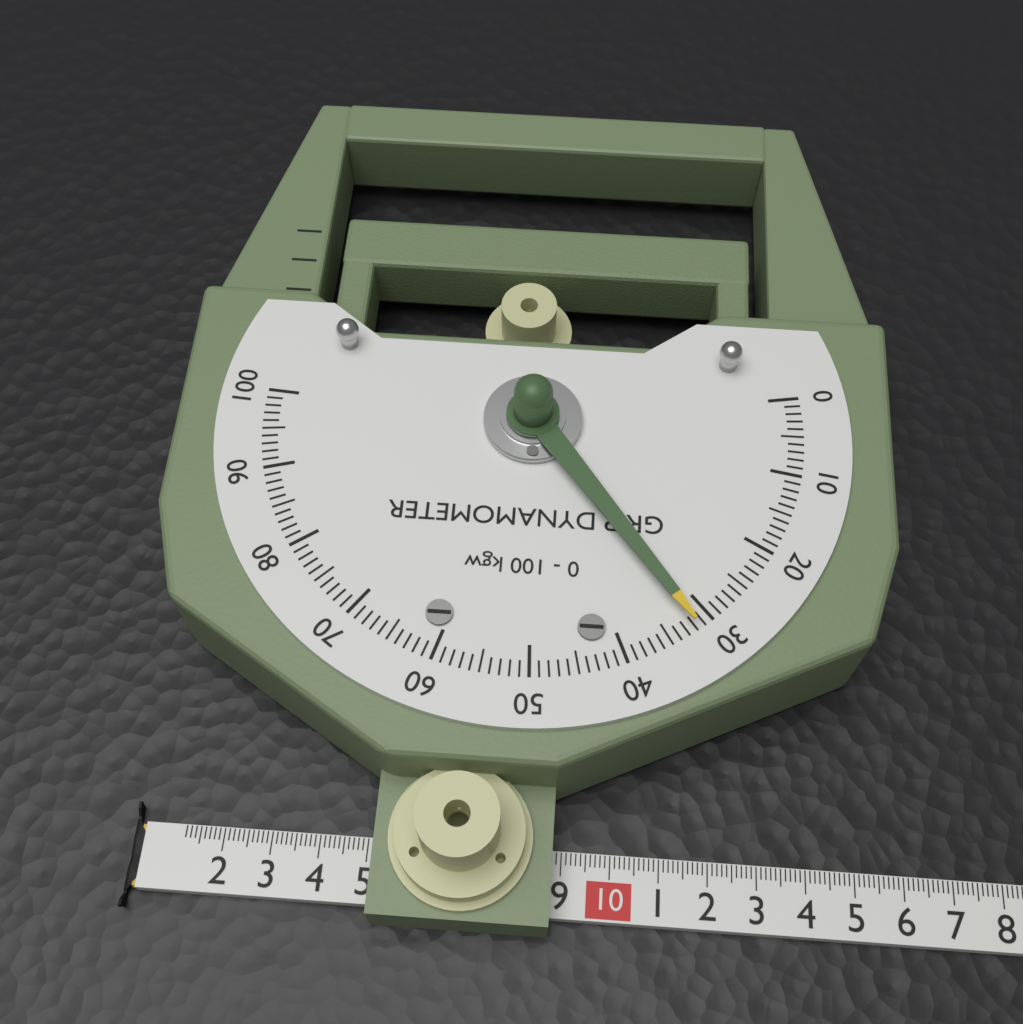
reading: 32 kgw
